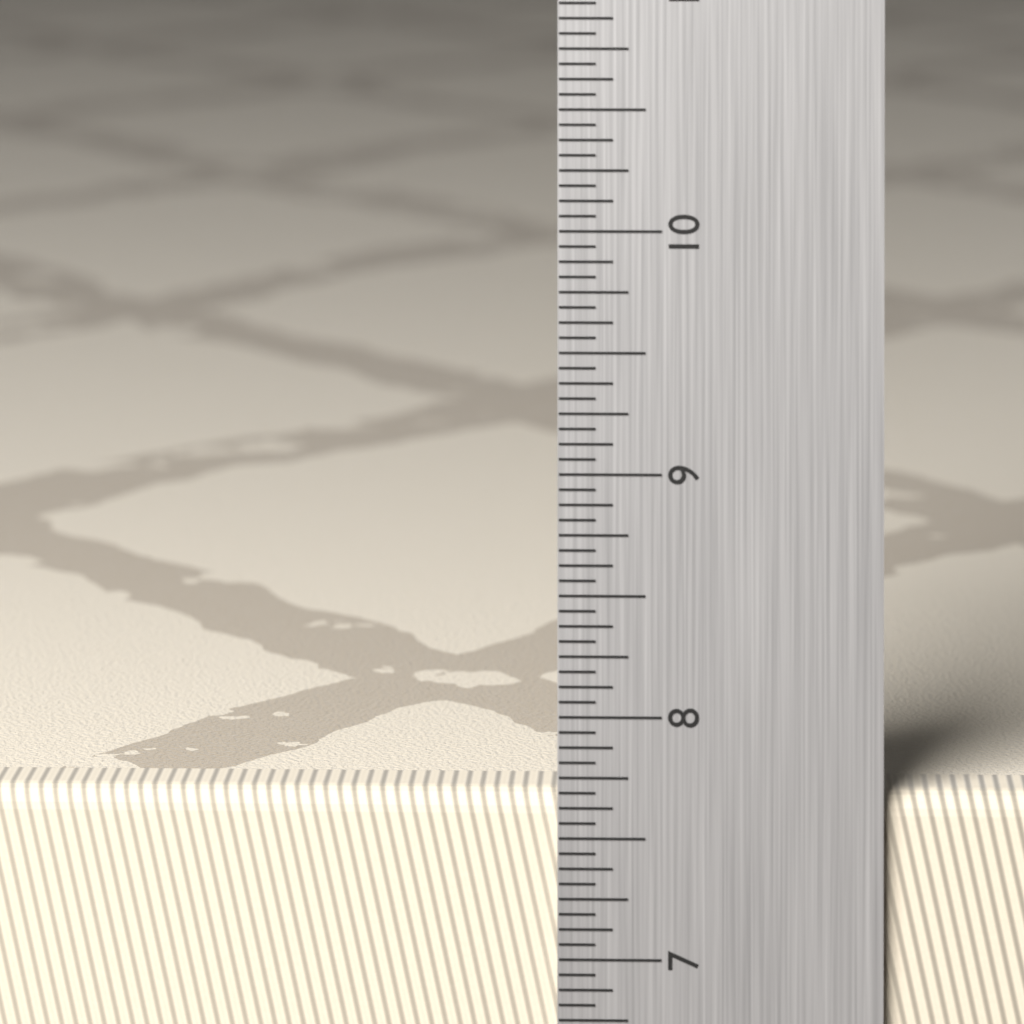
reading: 7.6875 in
